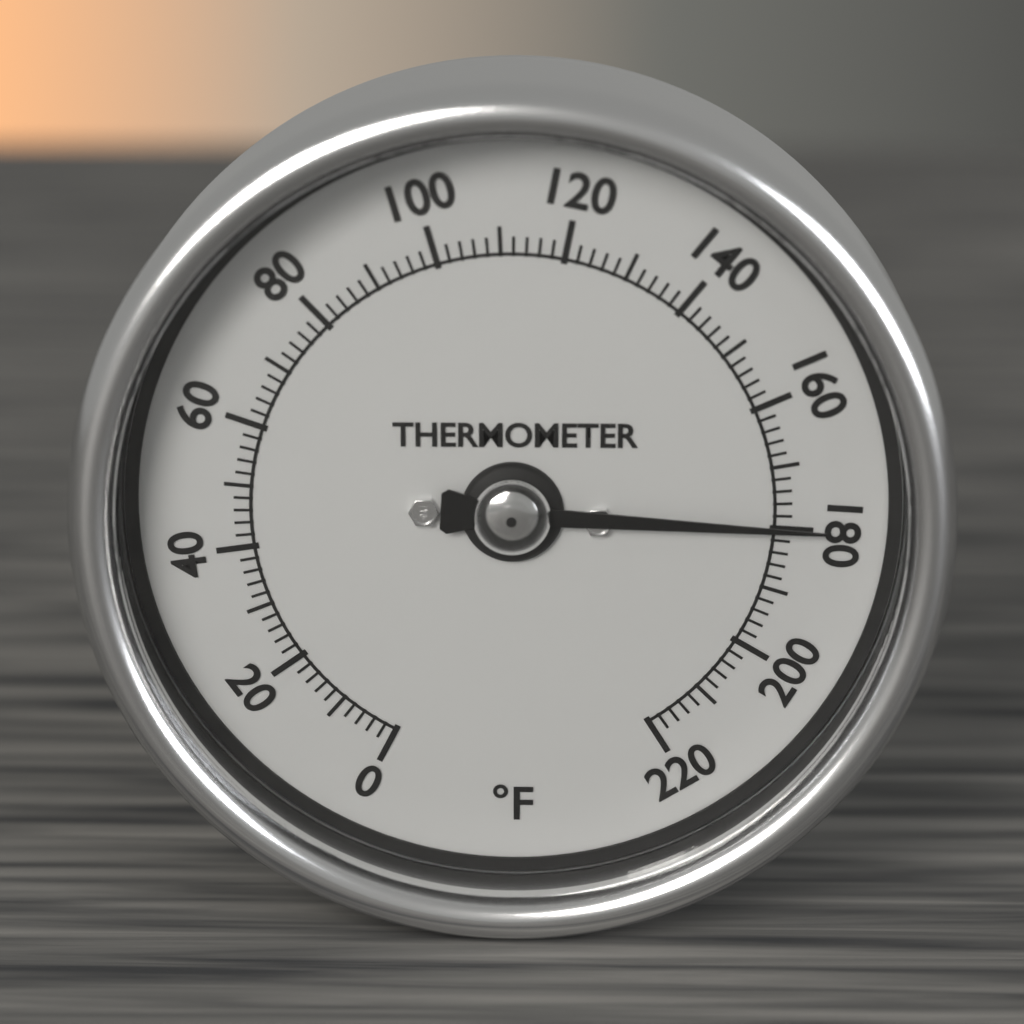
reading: 180 °F
